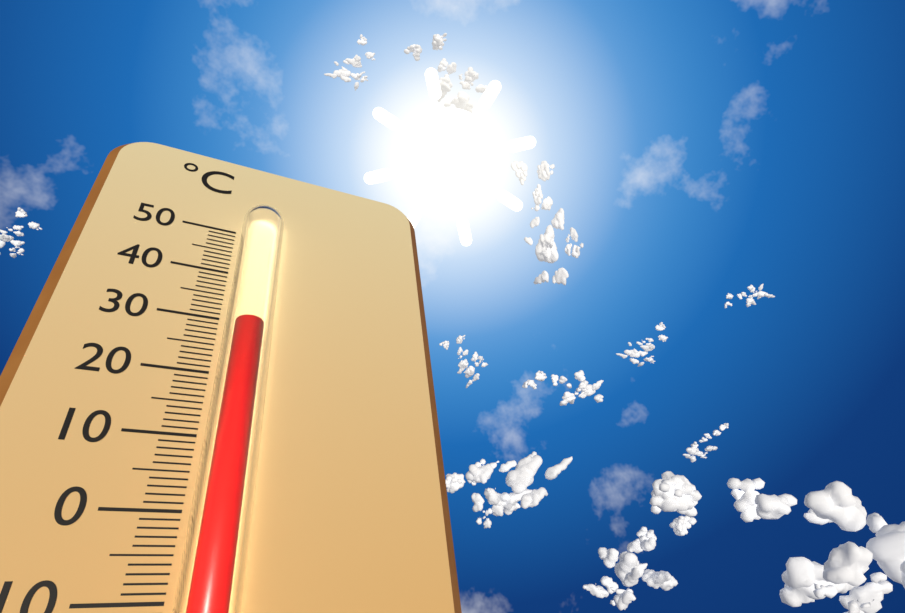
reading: 28 °C
